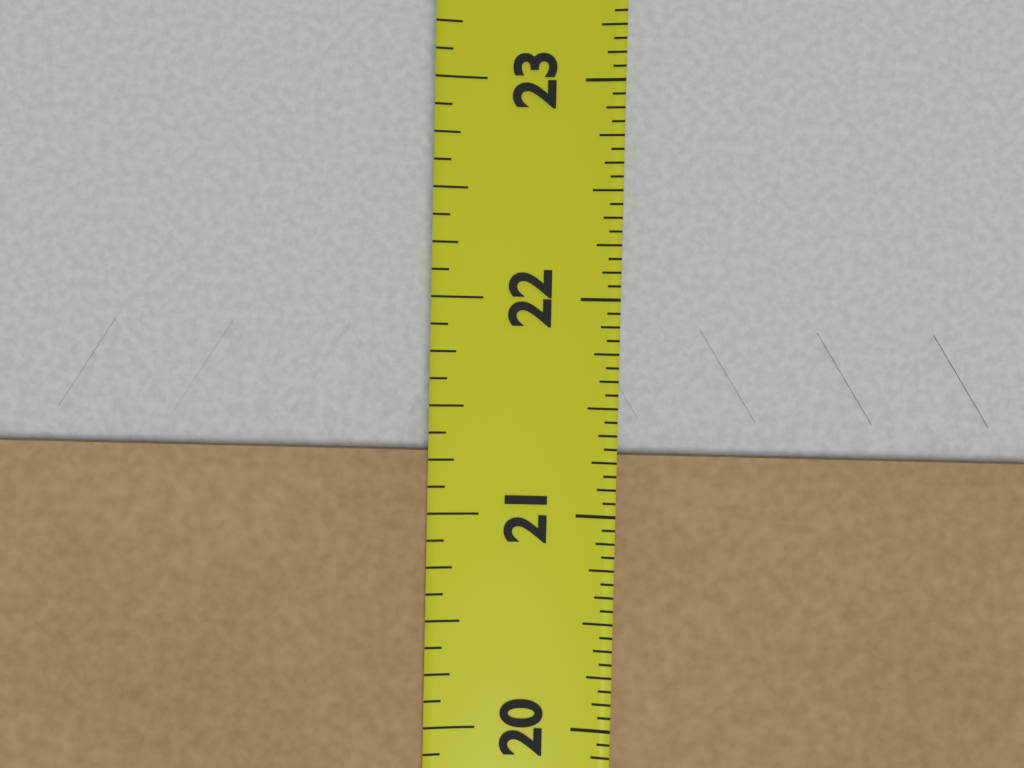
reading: 21.3125 in
